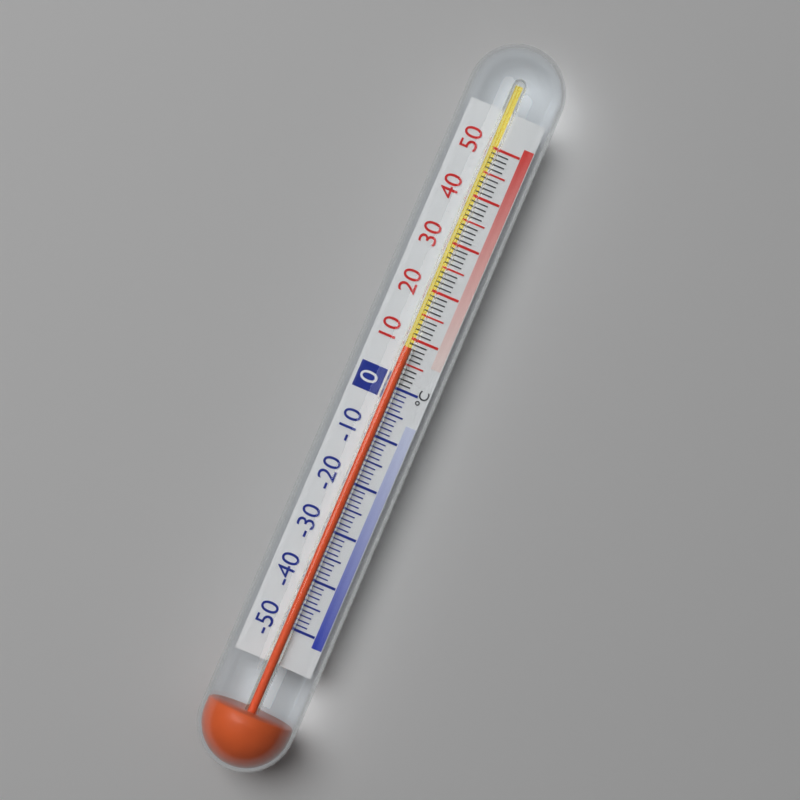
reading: 8 °C
